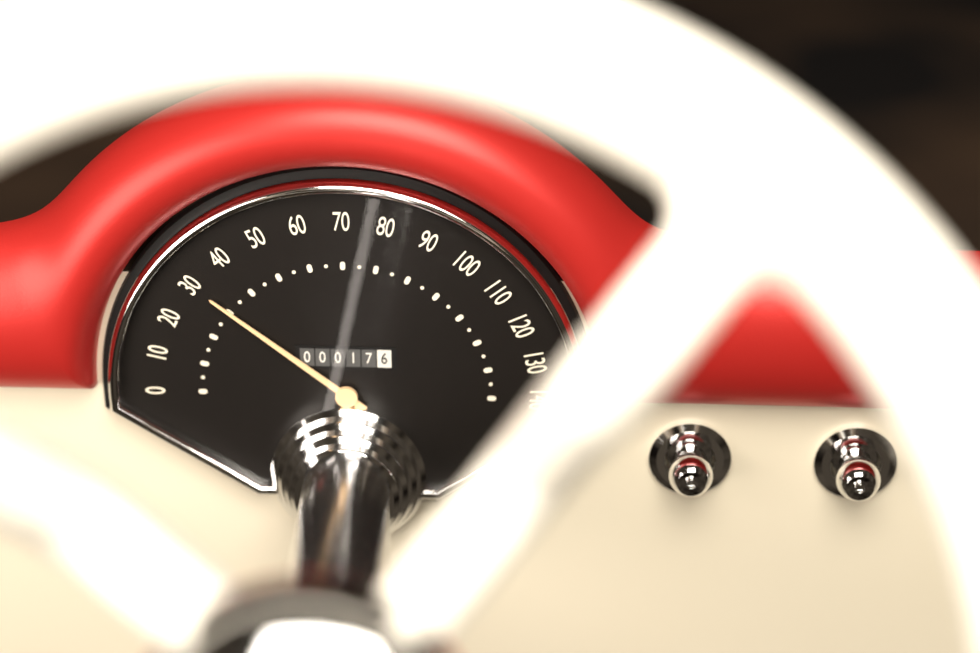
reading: 30 (no unit)
